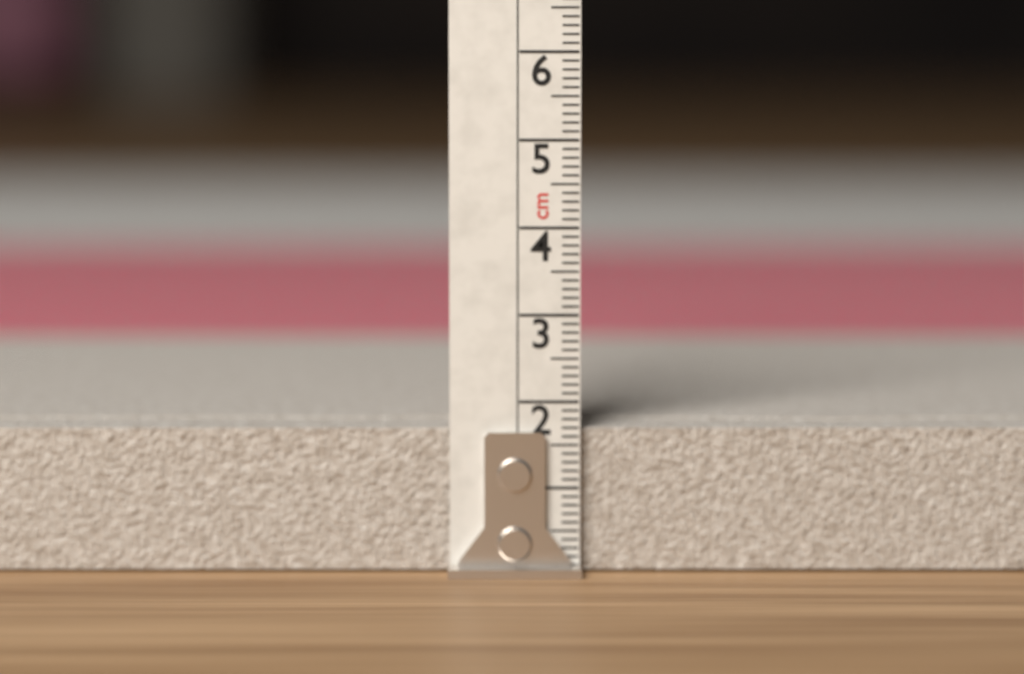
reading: 1.7 cm
